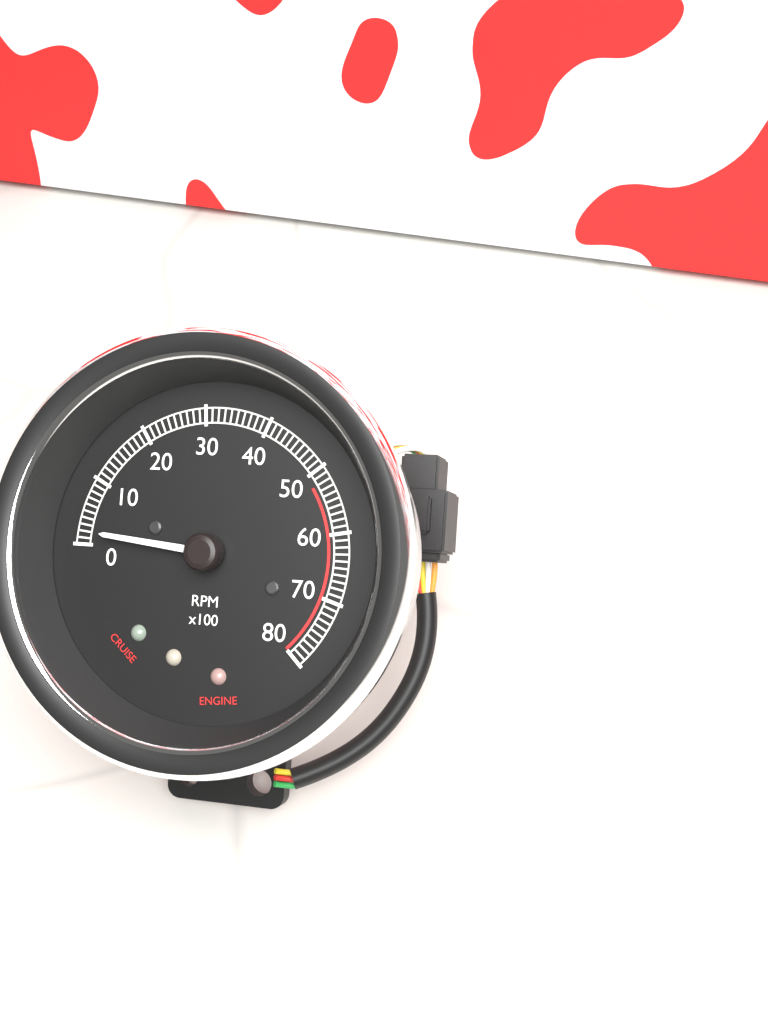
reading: 200 RPM
